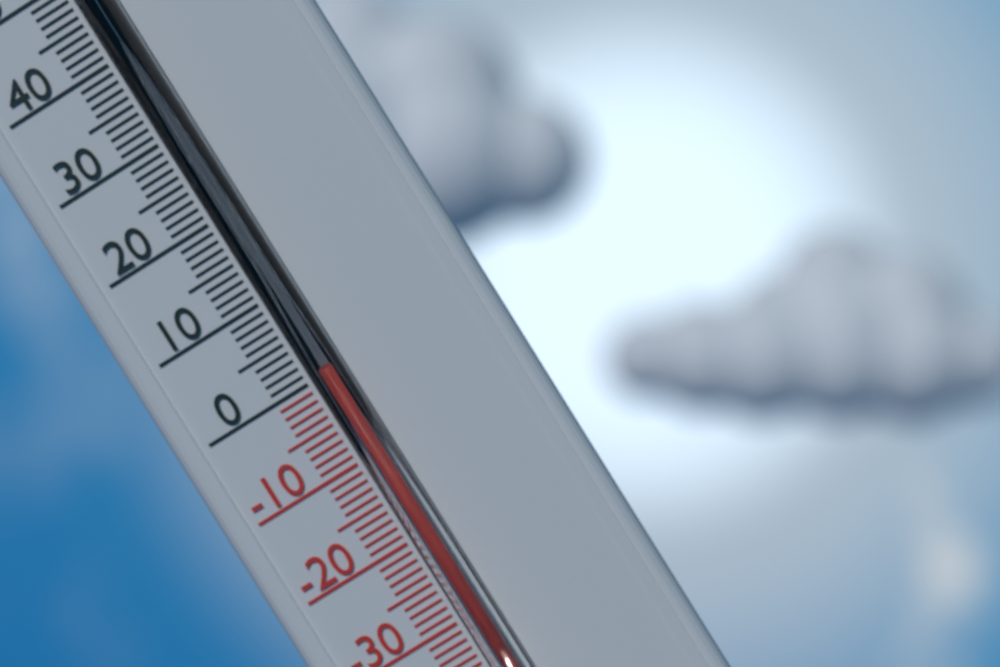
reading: 0 °C
